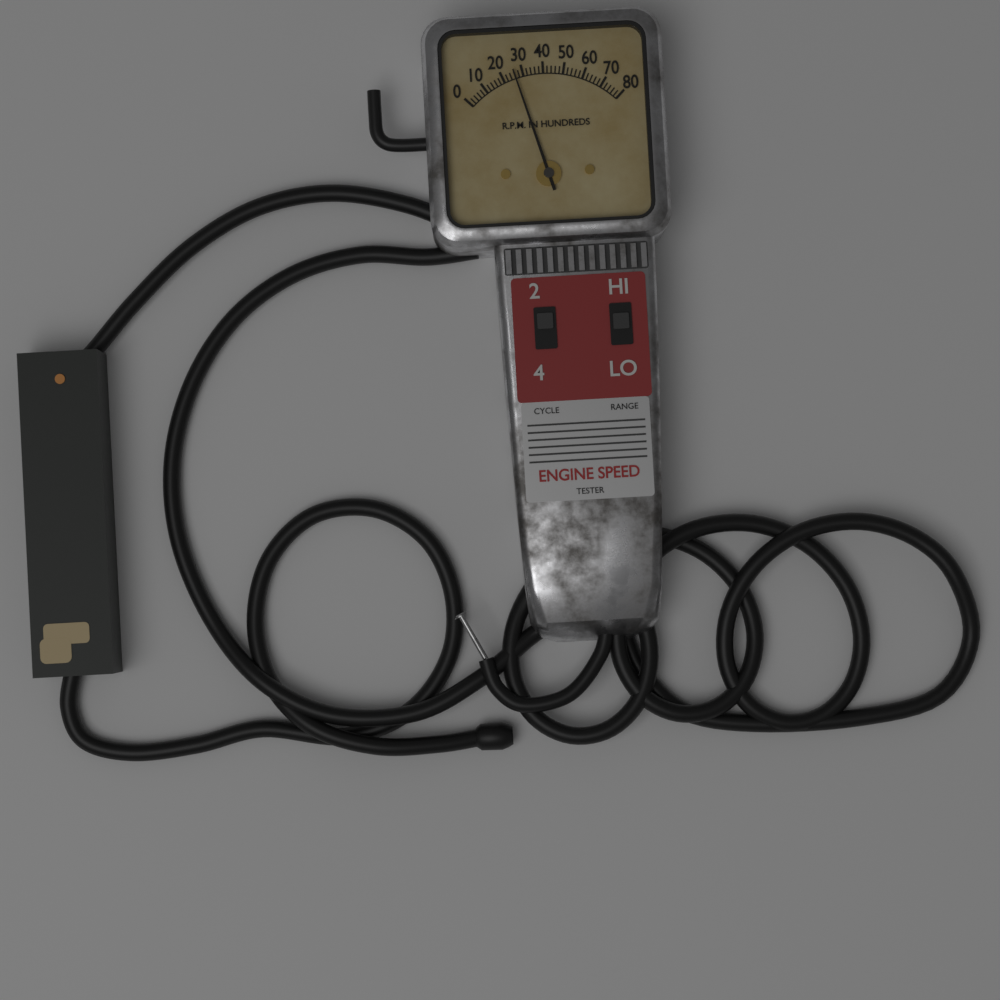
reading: 2600 RPM
